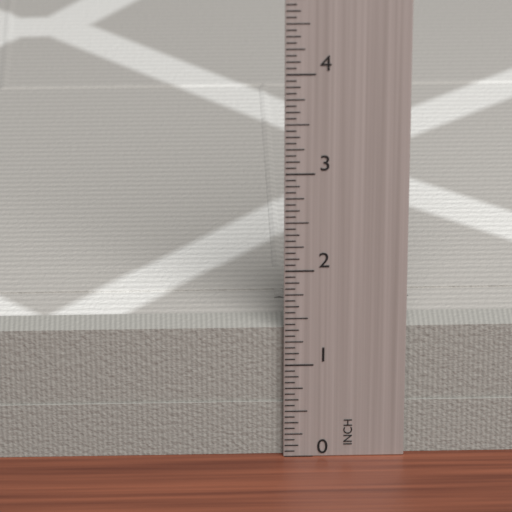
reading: 1.3750 in
